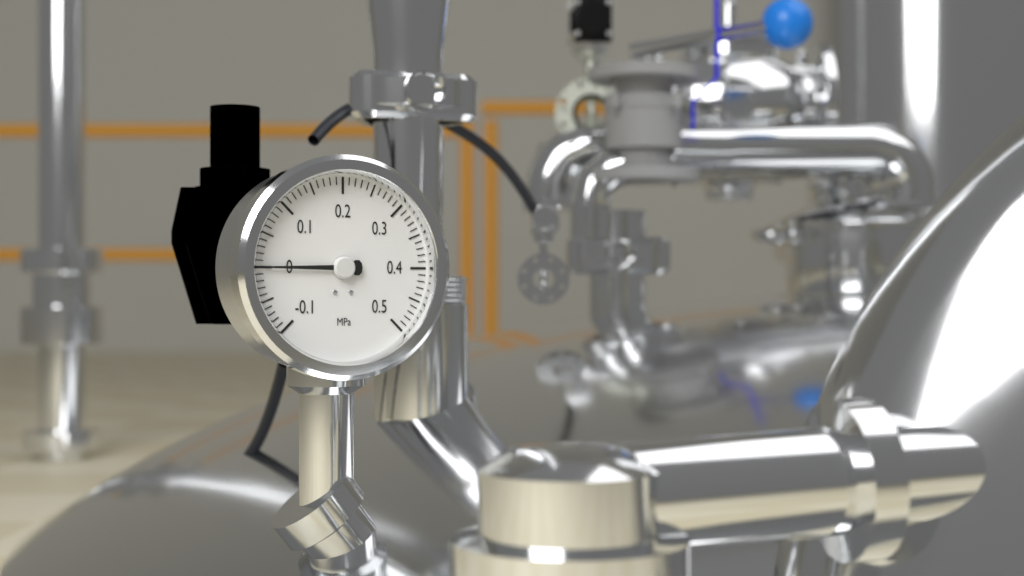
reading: 0.00 MPa
